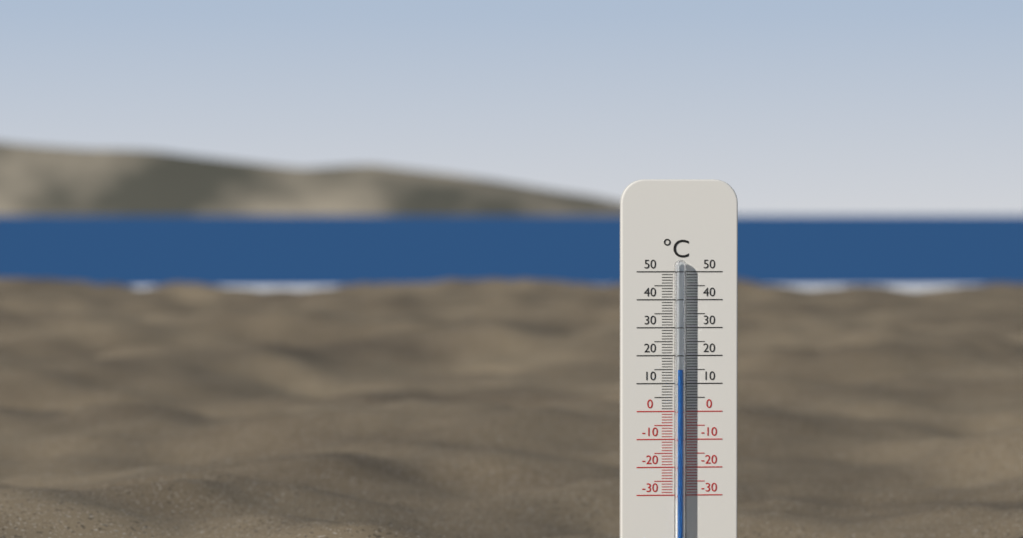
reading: 15 °C
